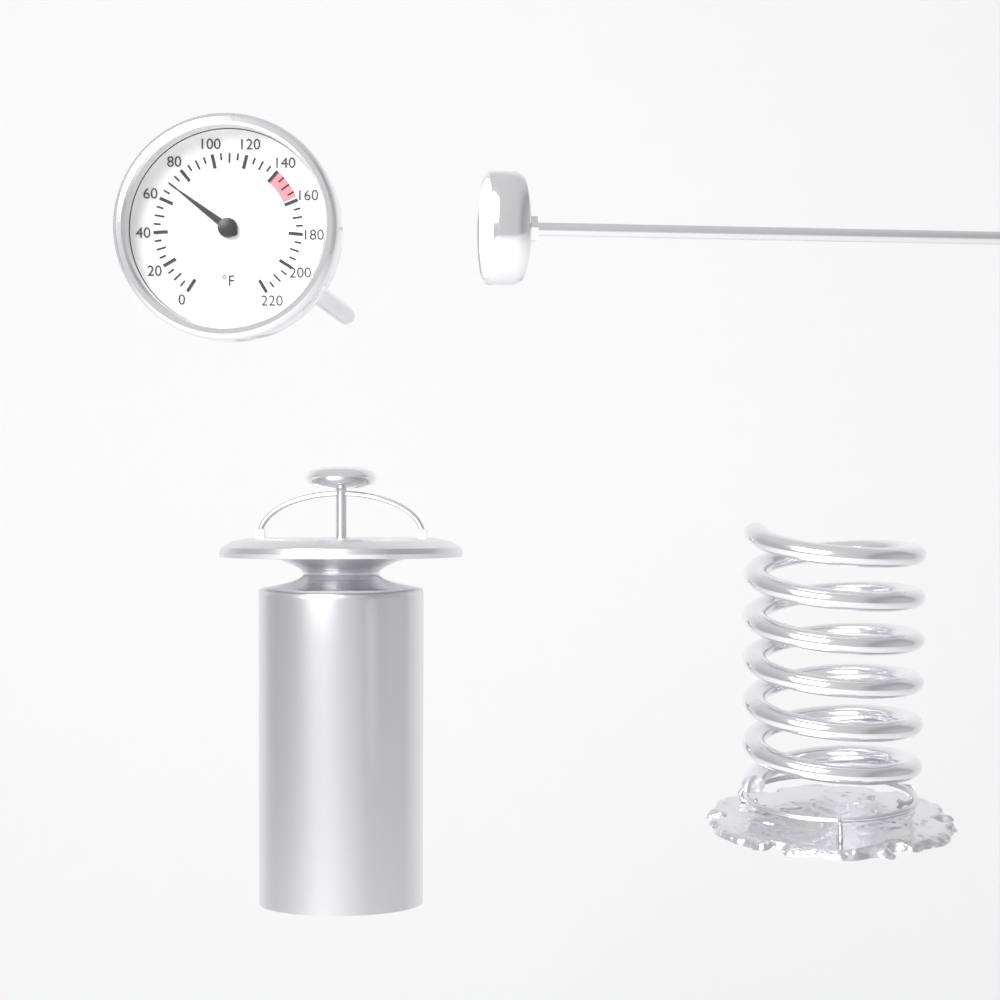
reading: 70 °F
